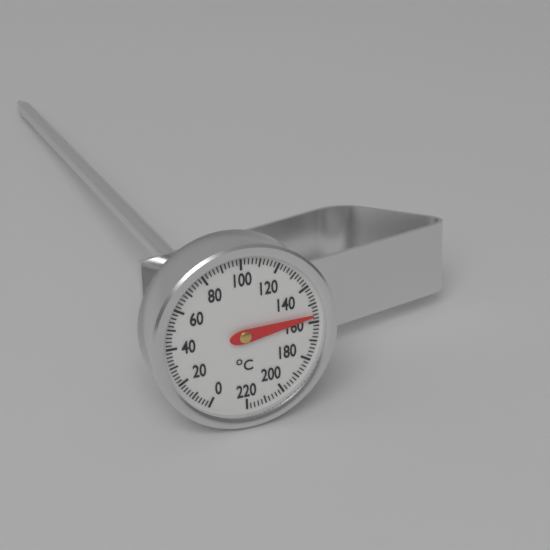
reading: 156 °C
